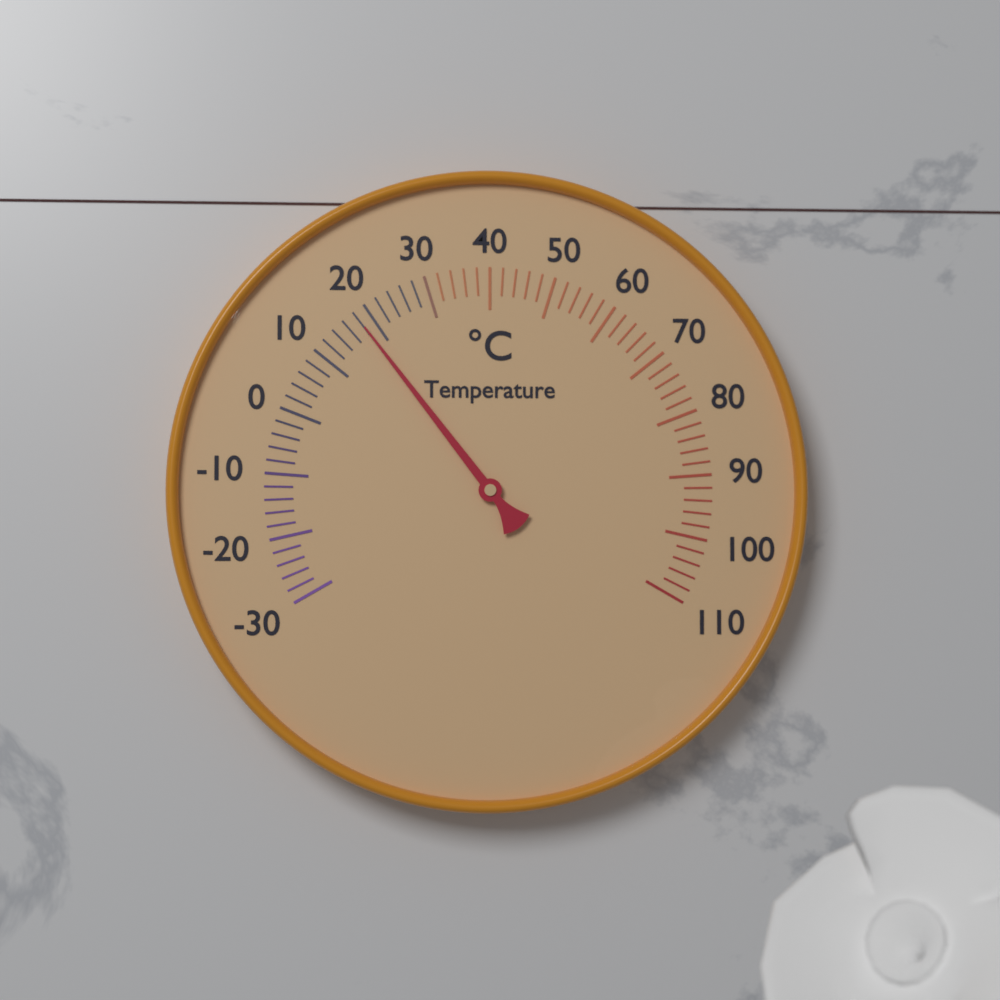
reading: 18 °C
